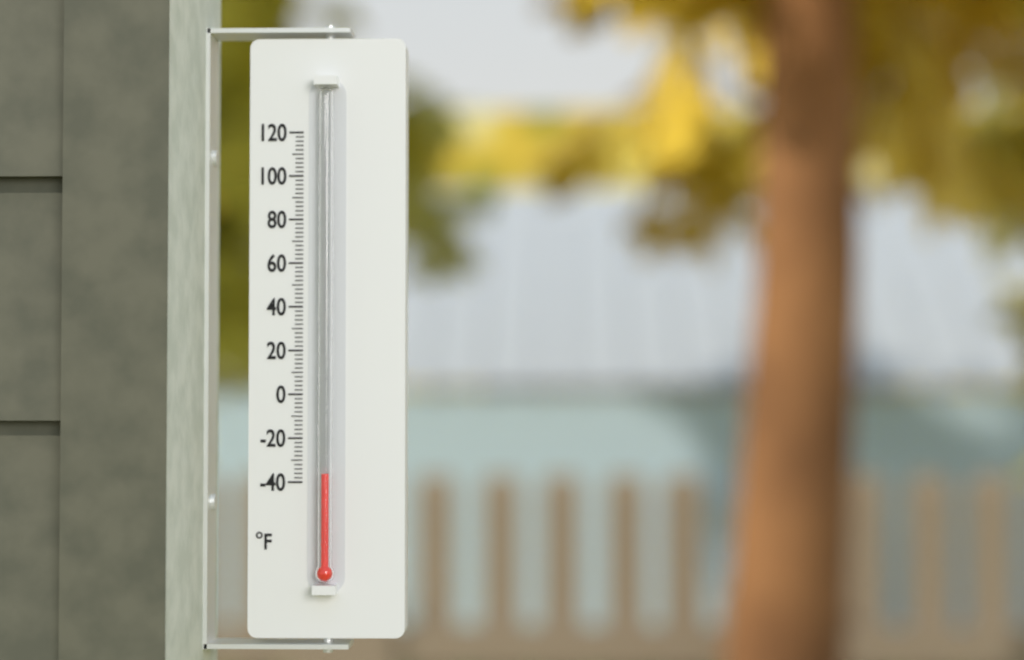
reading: -36 °F
